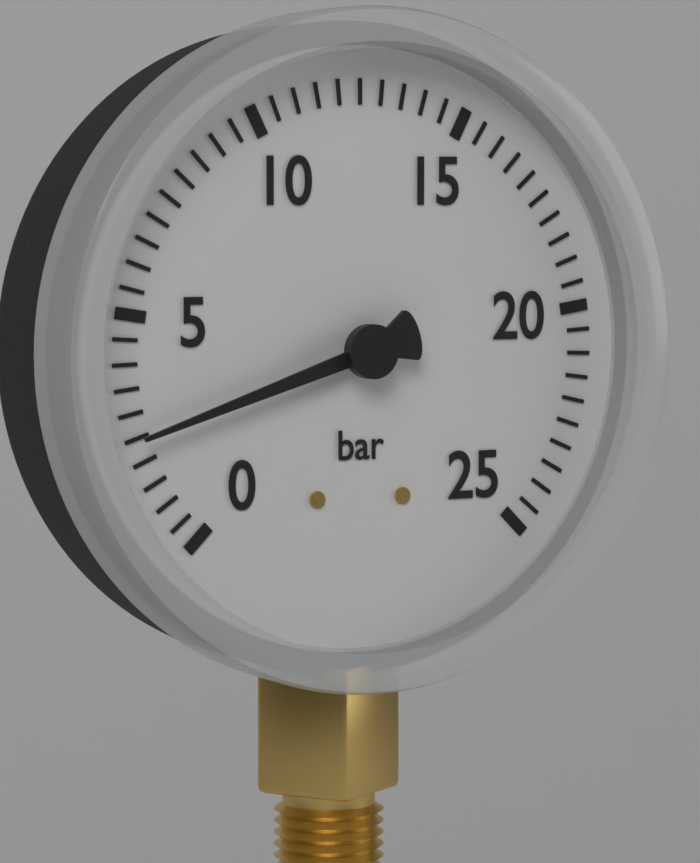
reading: 2.5 bar
